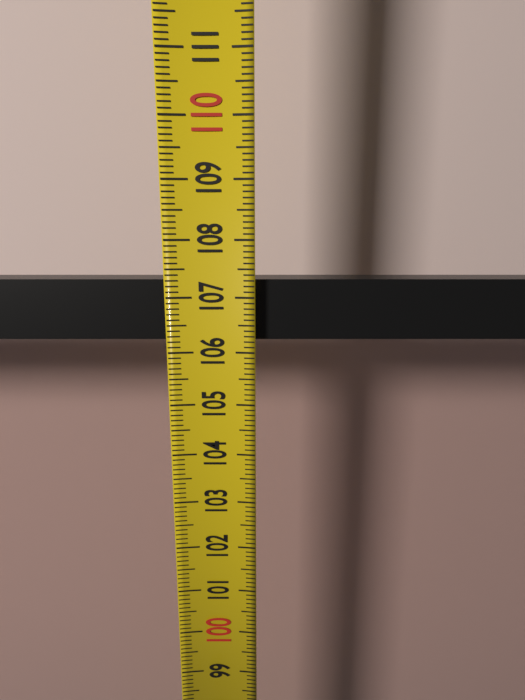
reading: 107.3 (no unit)
